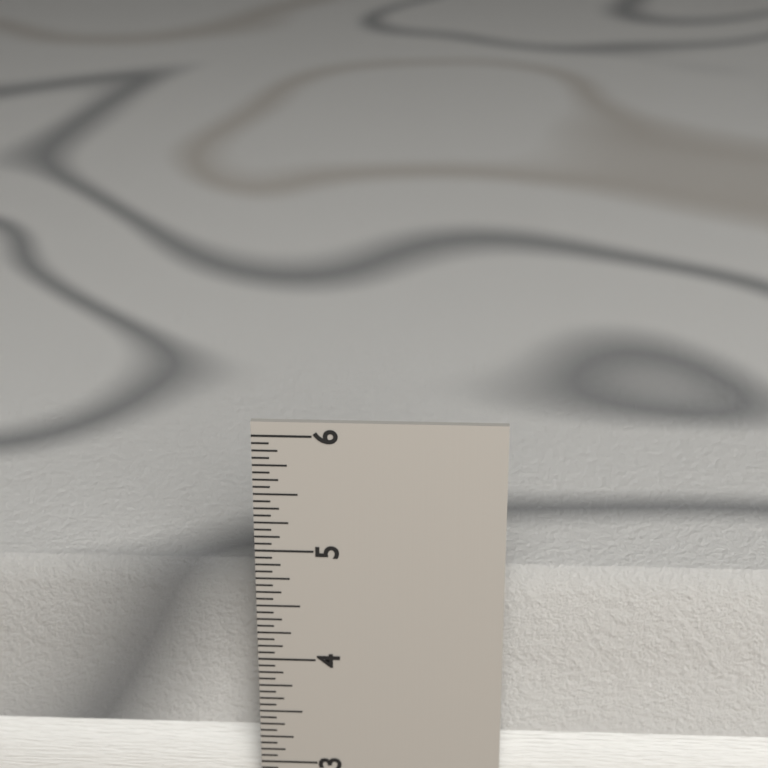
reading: 4.6875 in
